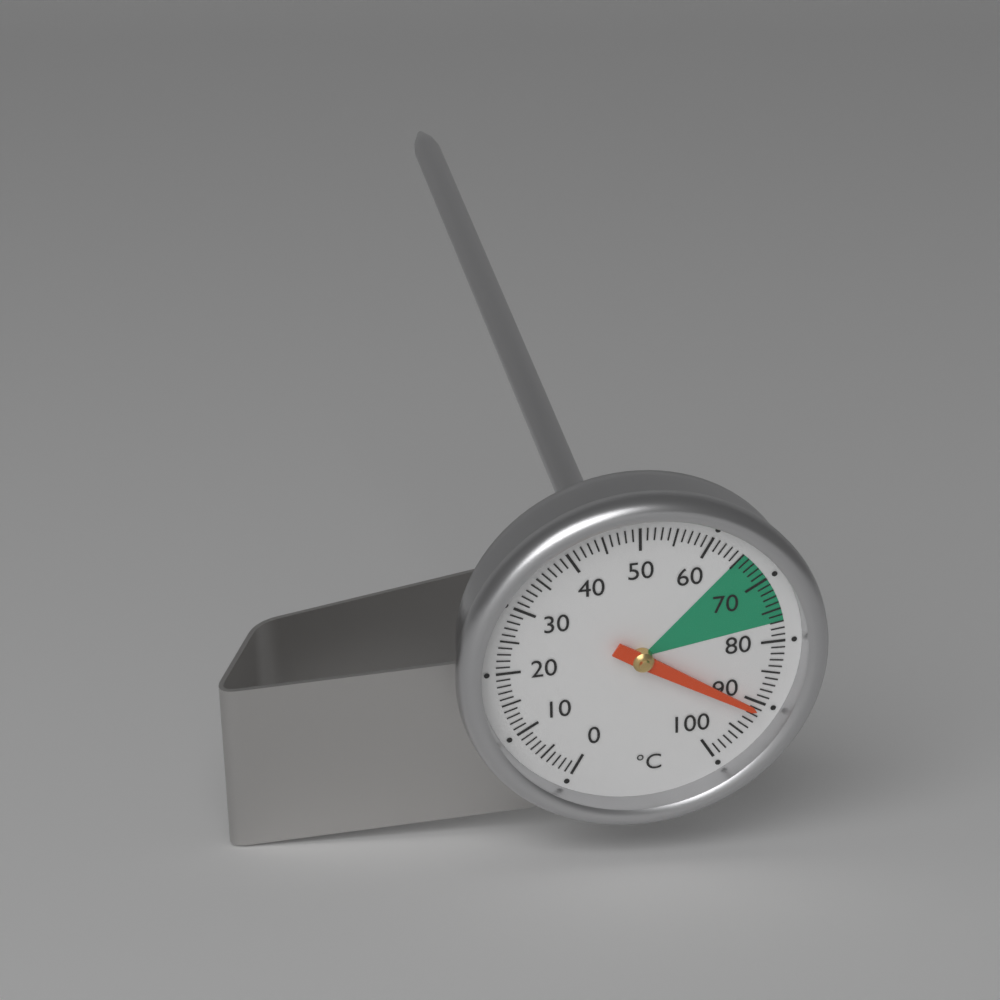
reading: 91 °C
